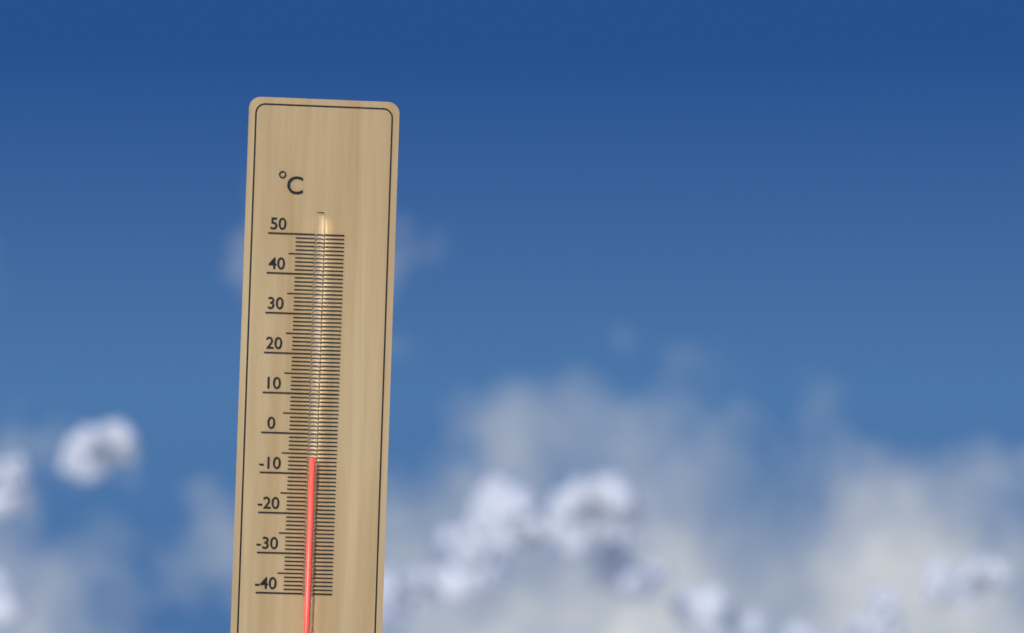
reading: -6 °C
